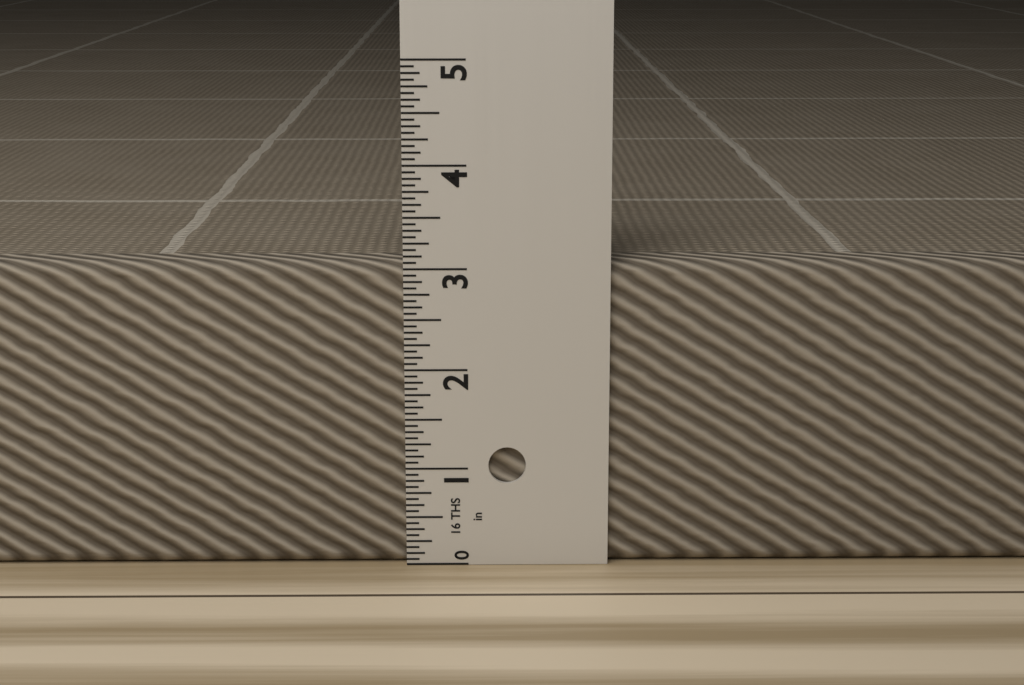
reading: 3.0625 in
